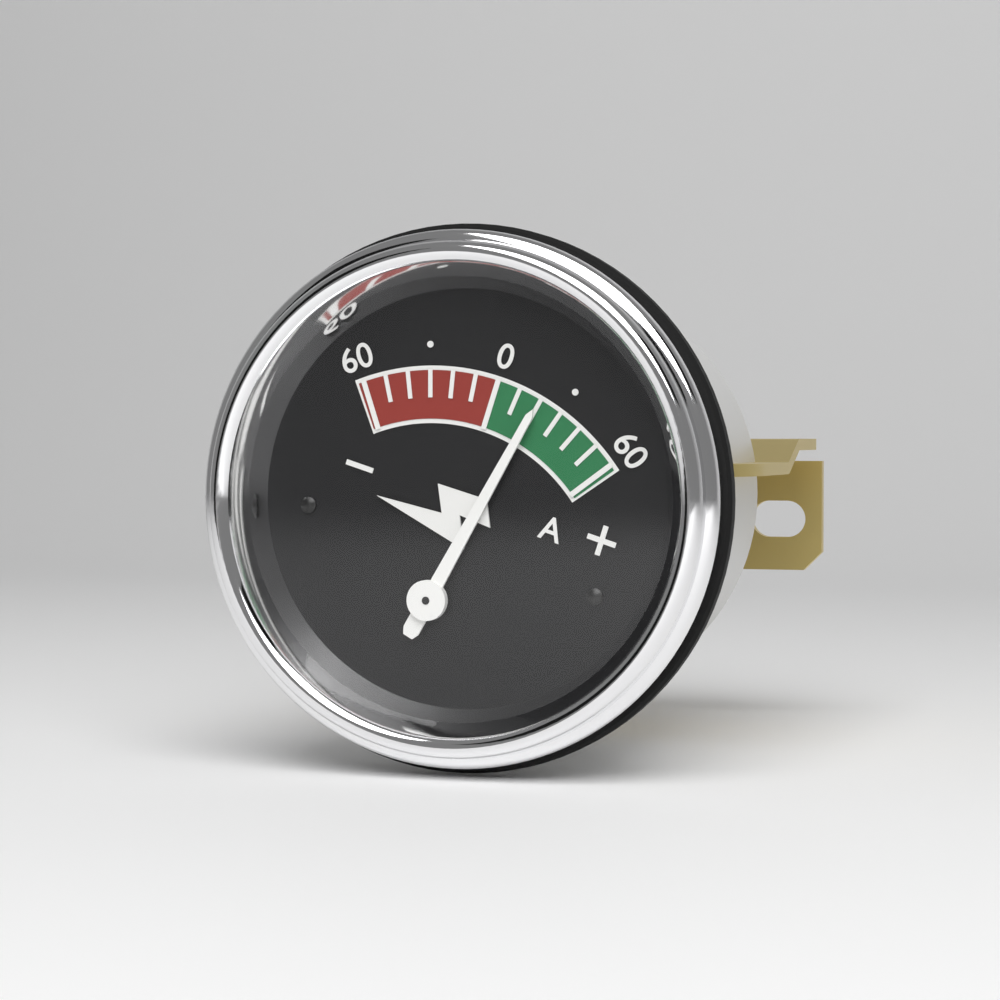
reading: 20 A
